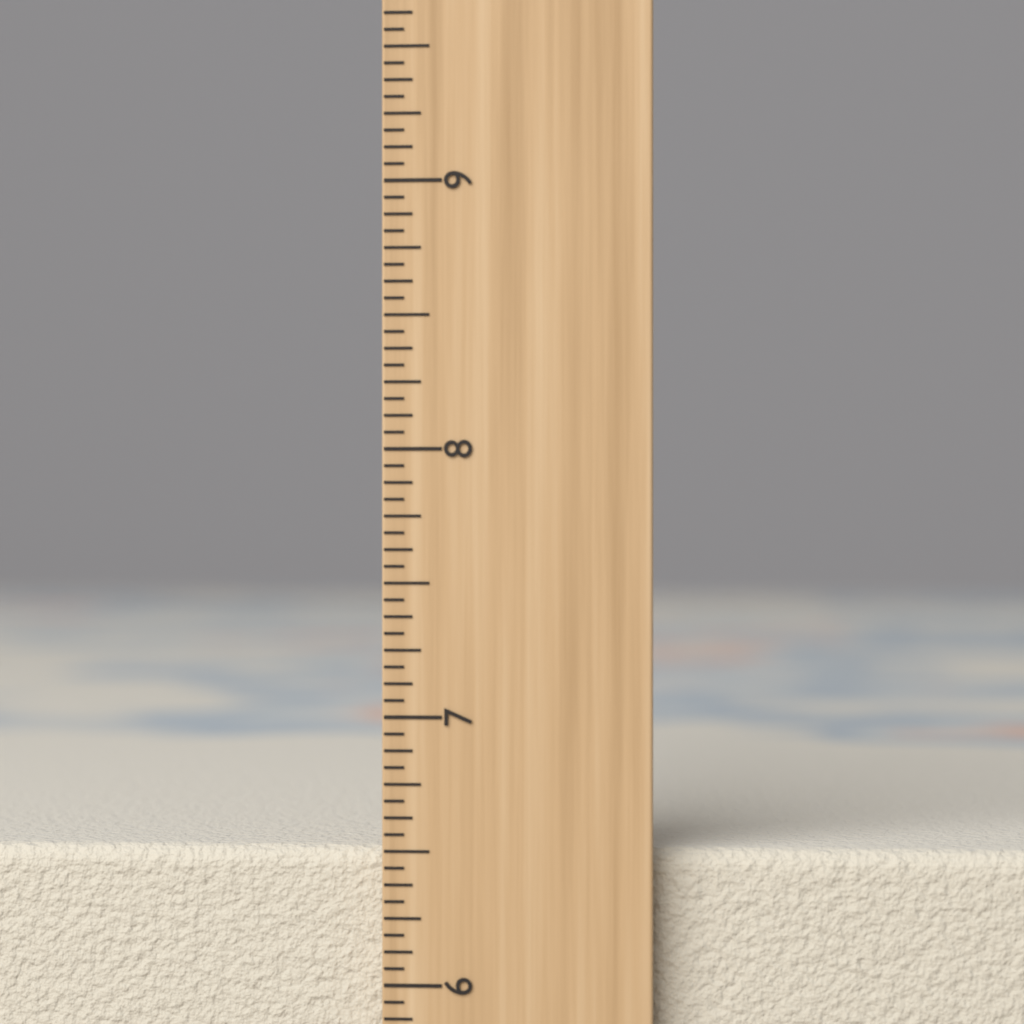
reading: 6.5000 inch
